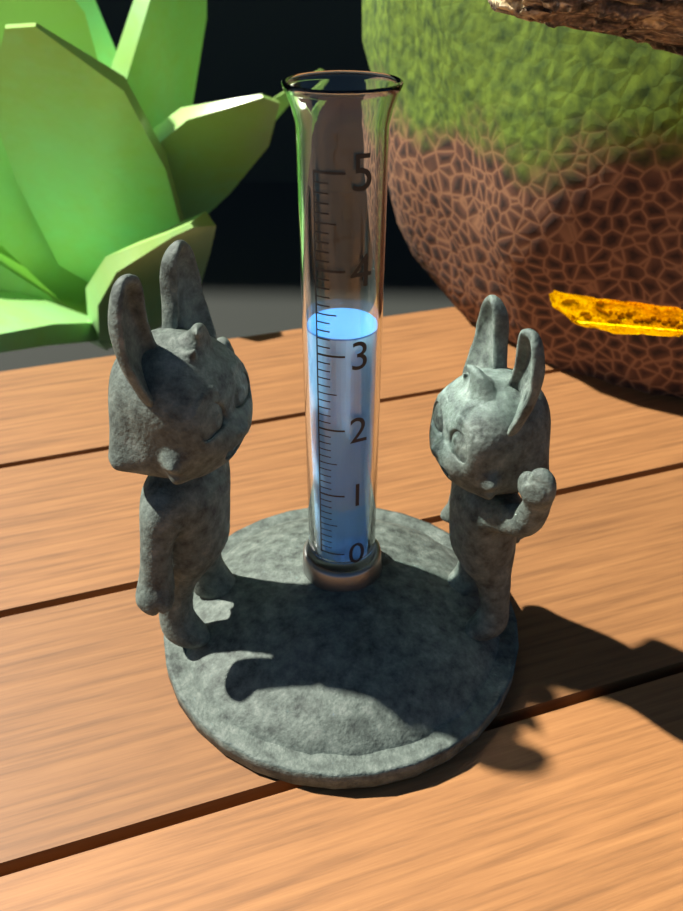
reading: 3.2 (no unit)
